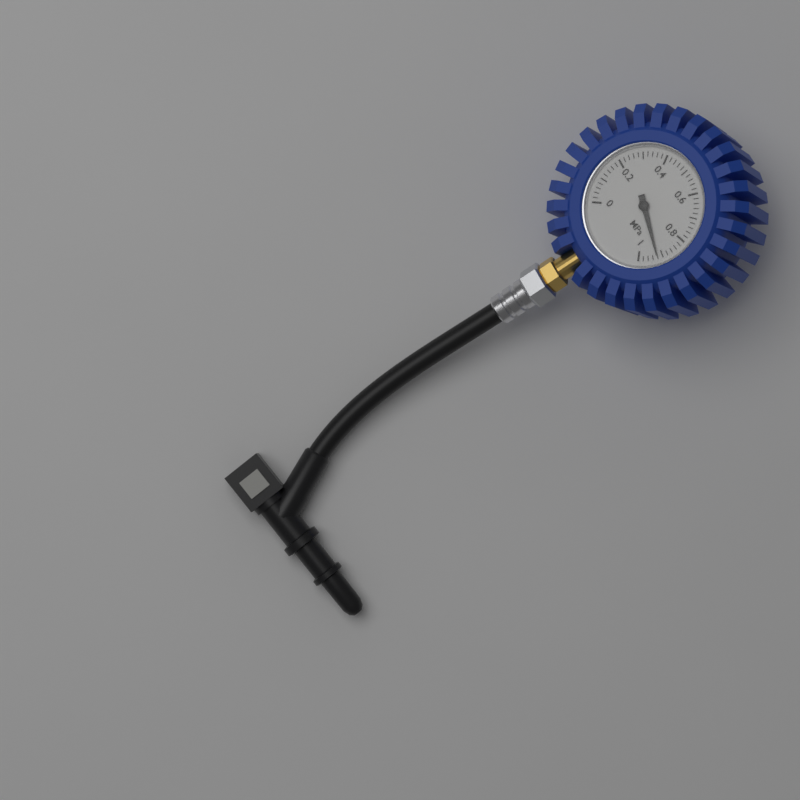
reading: 0.92 MPa
